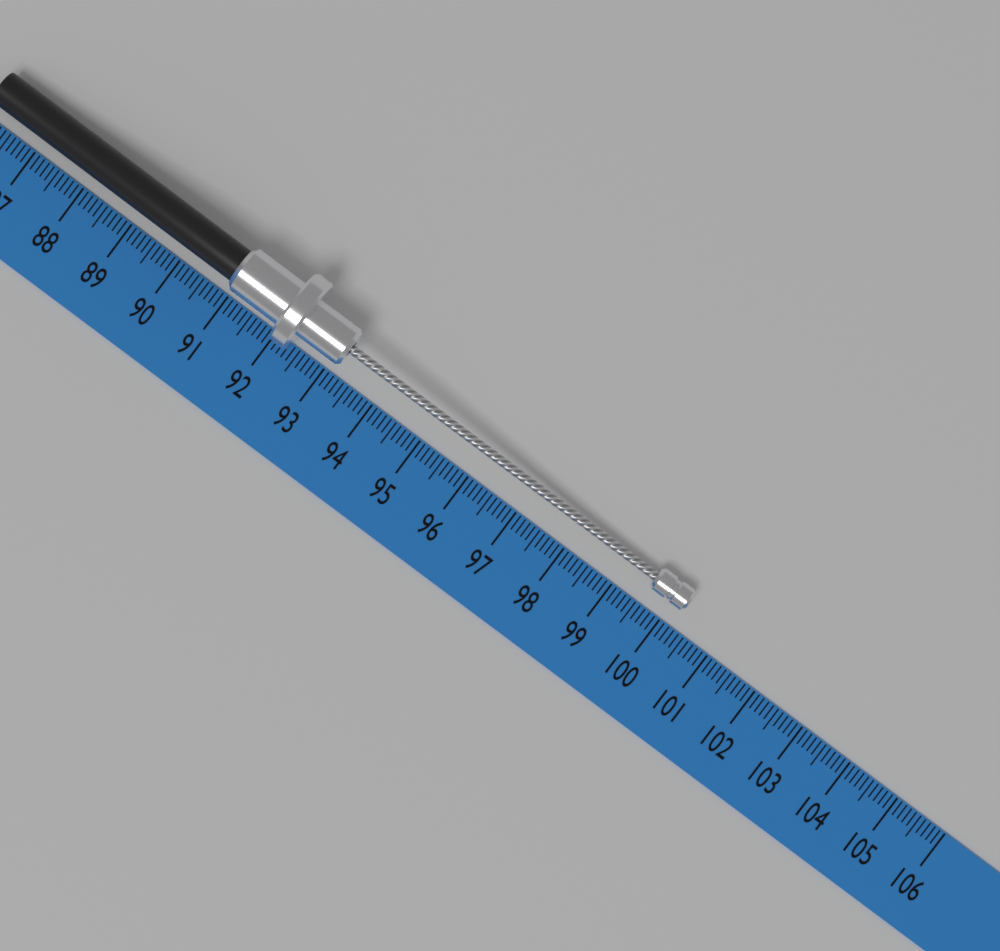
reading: 100.2 (no unit)
